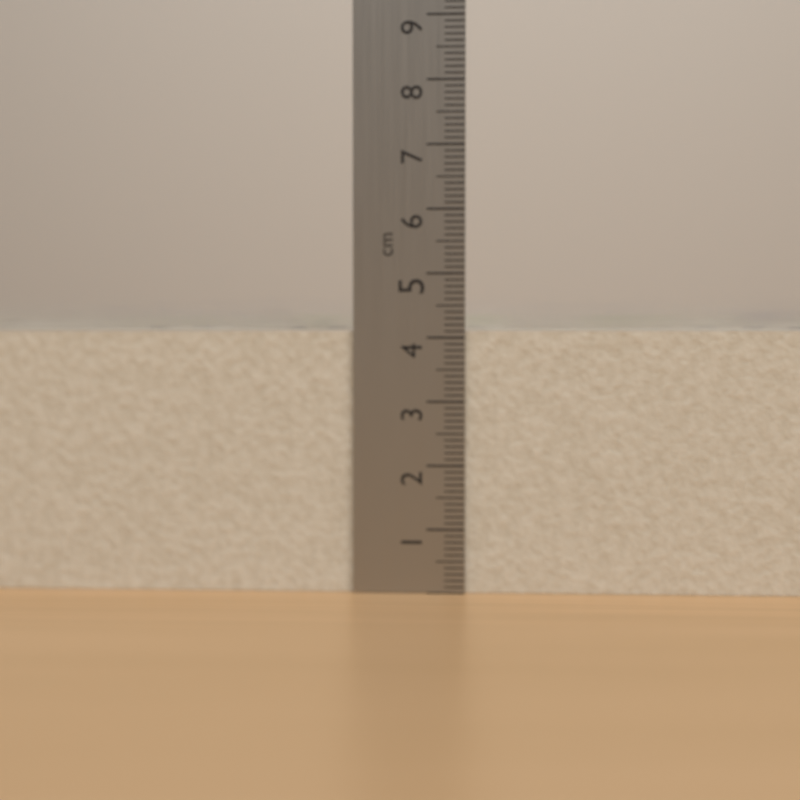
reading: 4.1 cm
